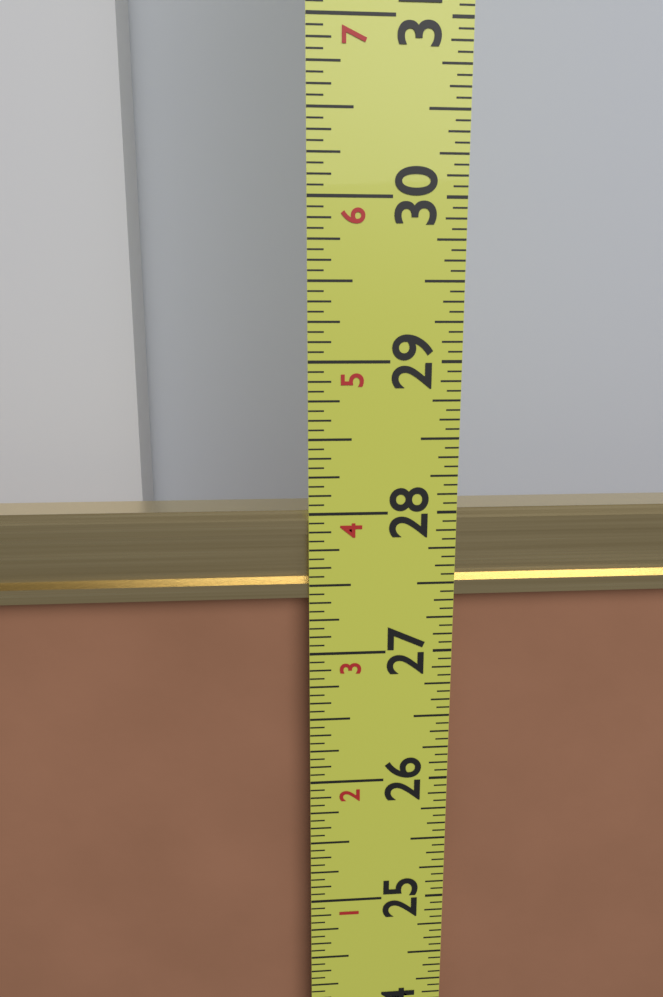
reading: 28.0000 in
